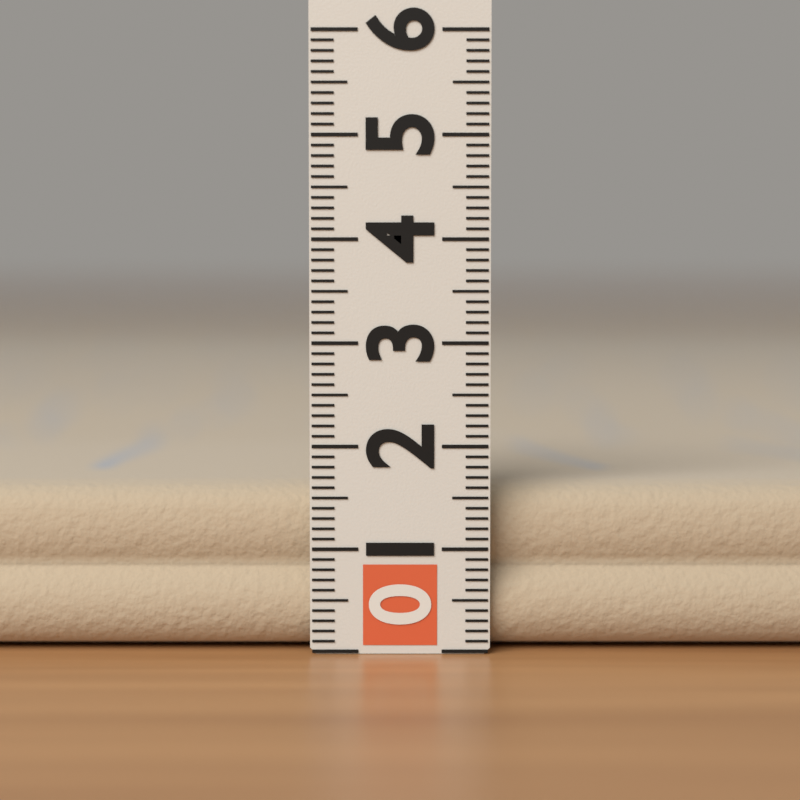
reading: 1.6 (no unit)
